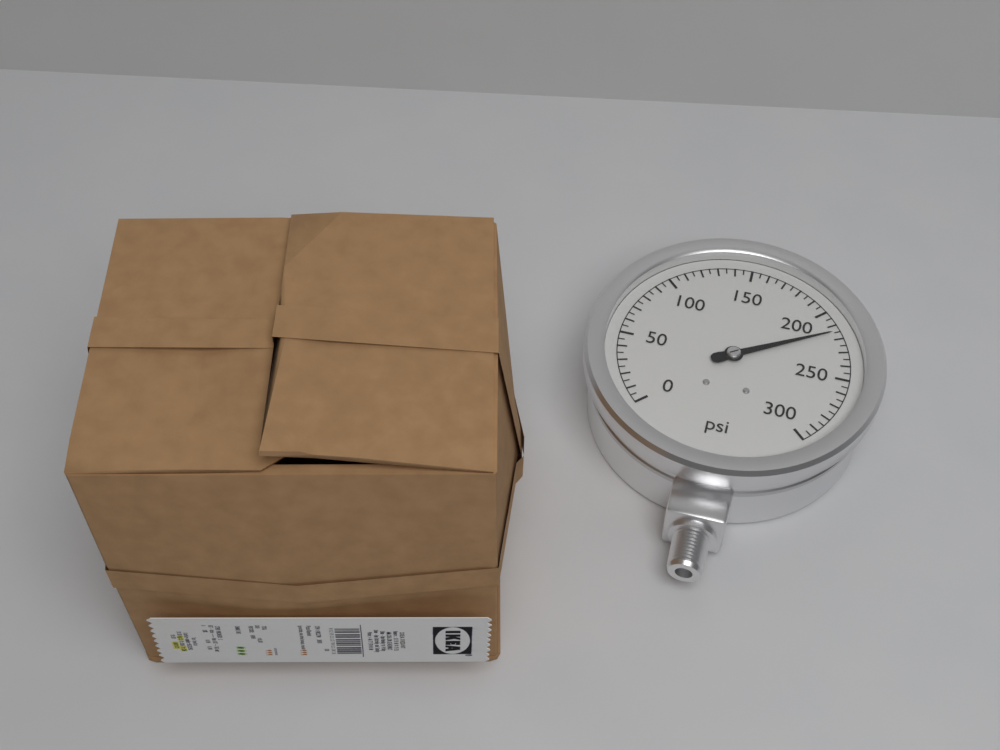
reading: 215 psi
